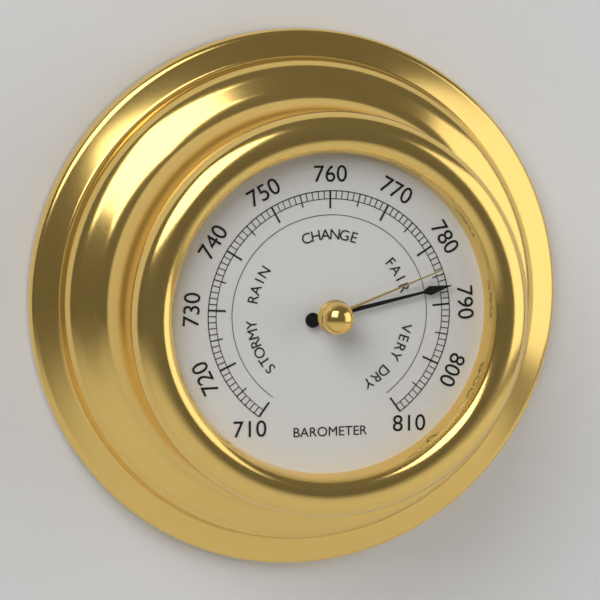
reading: 787 (no unit)
